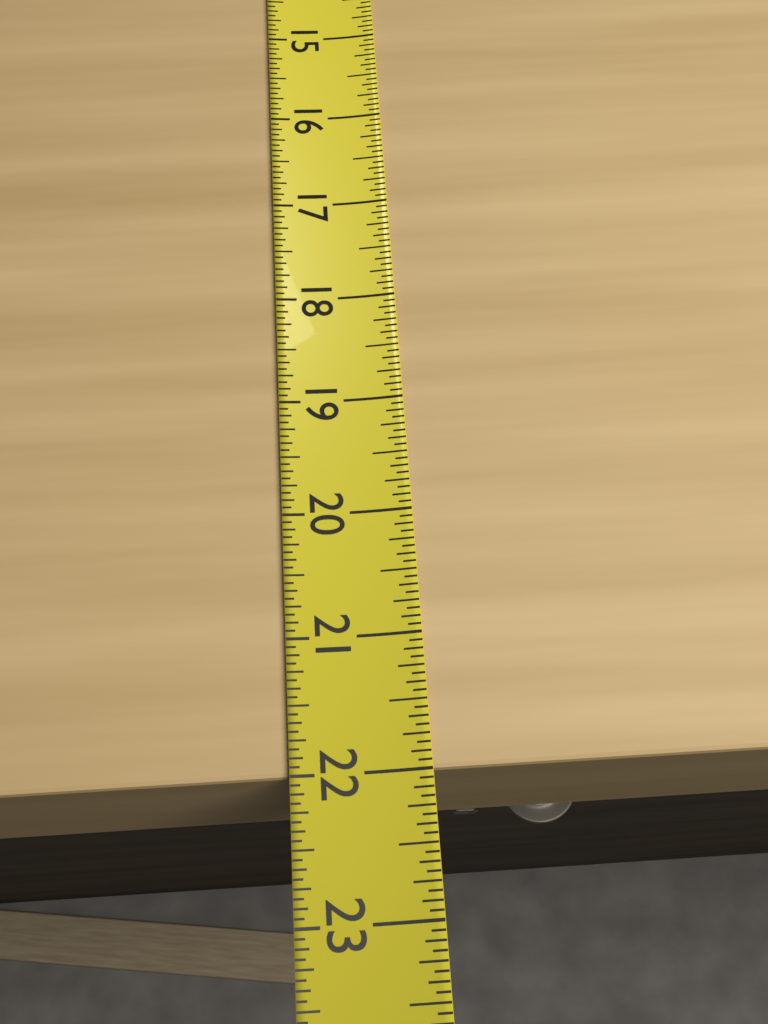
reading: 22.0000 (no unit)
